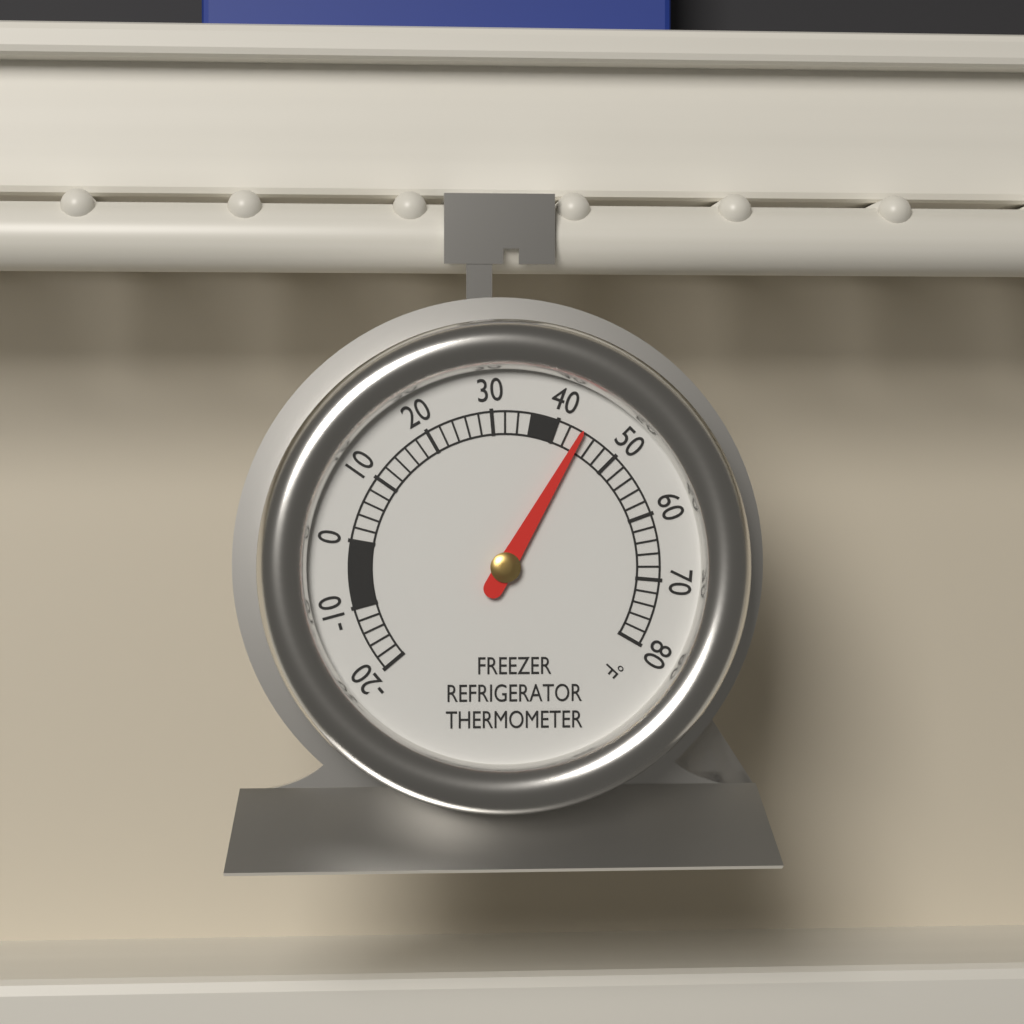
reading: 44 °F
